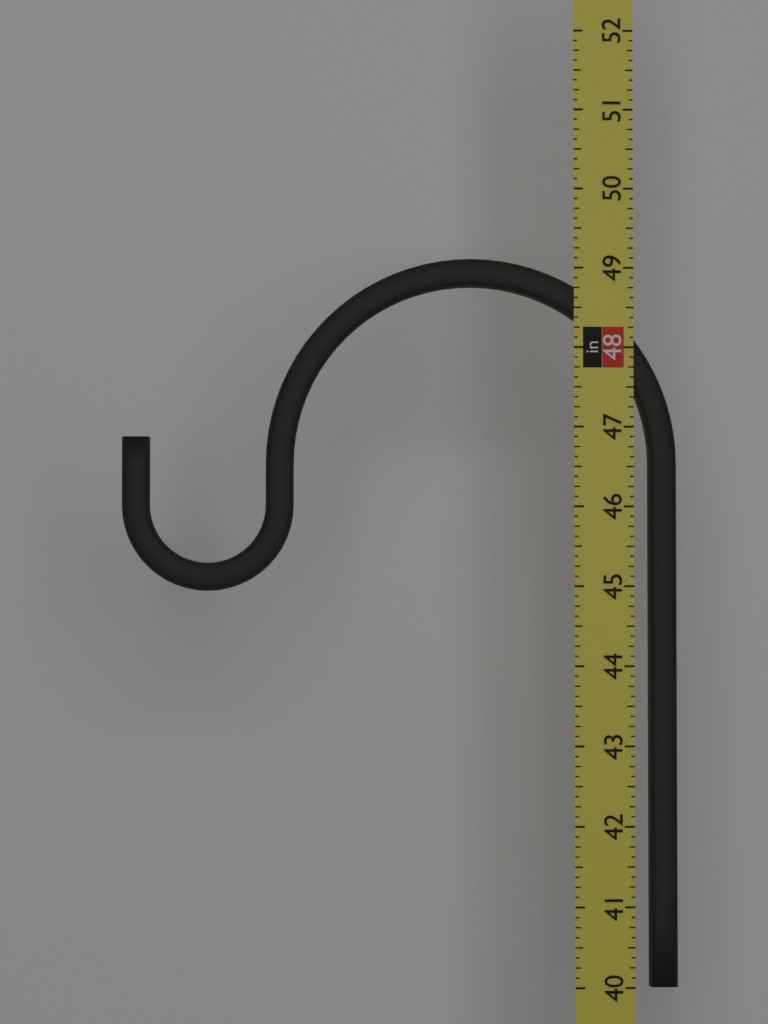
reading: 49.125 in
